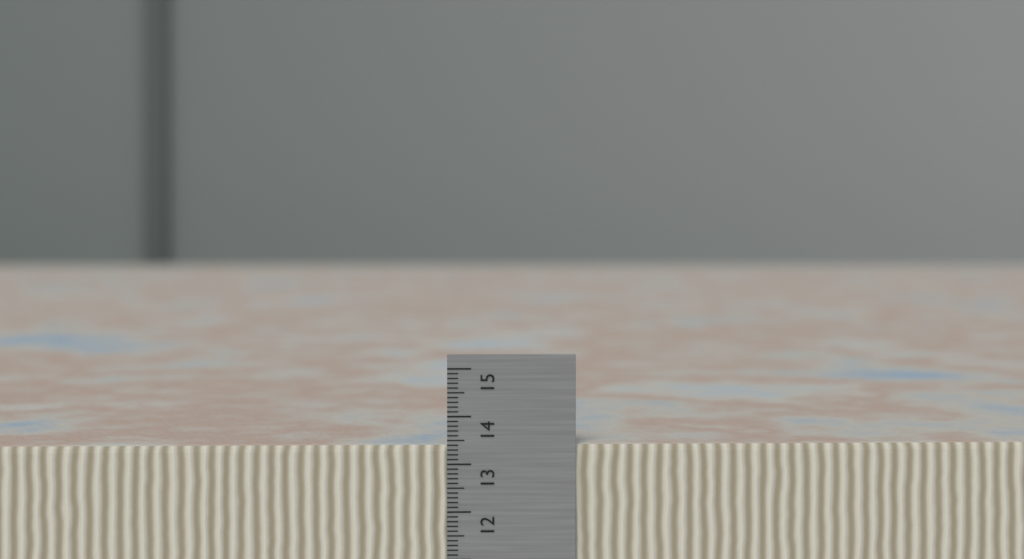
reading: 13.4 cm
